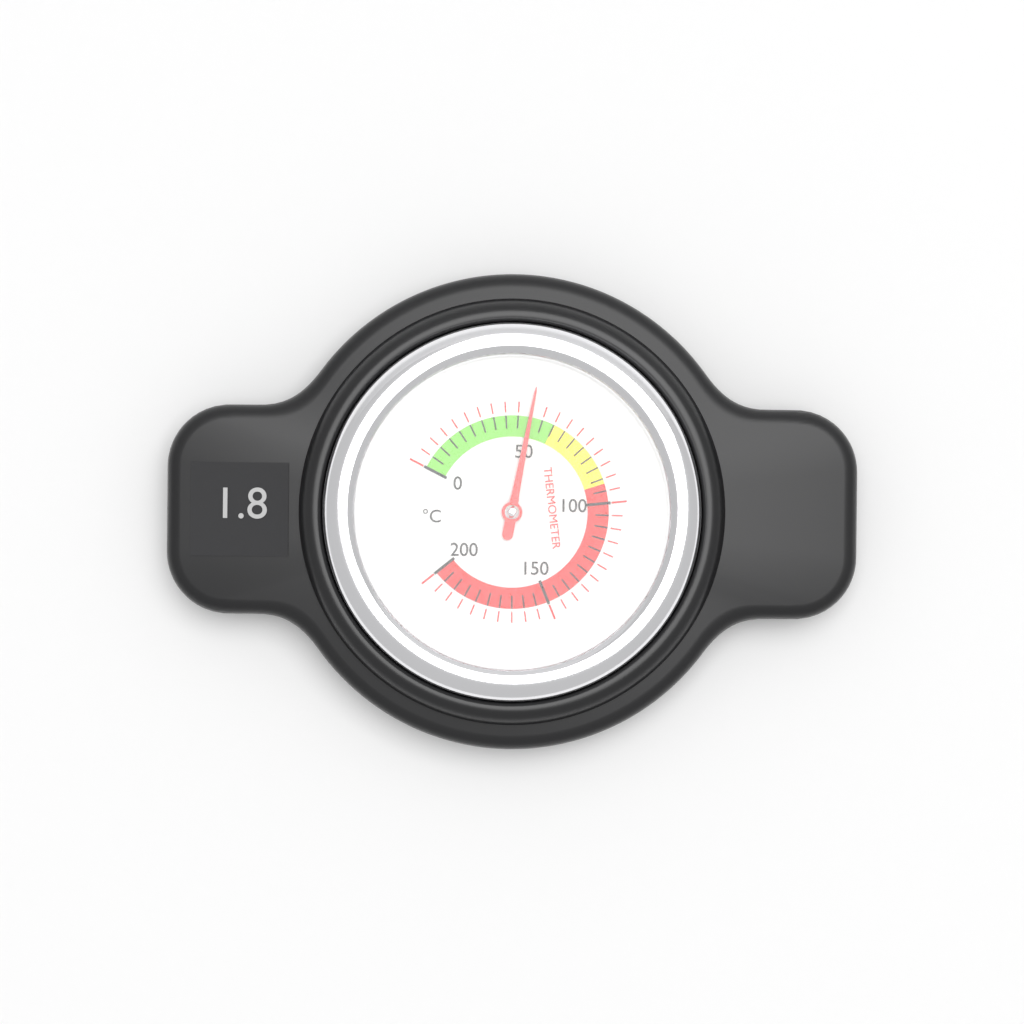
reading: 50 °C
